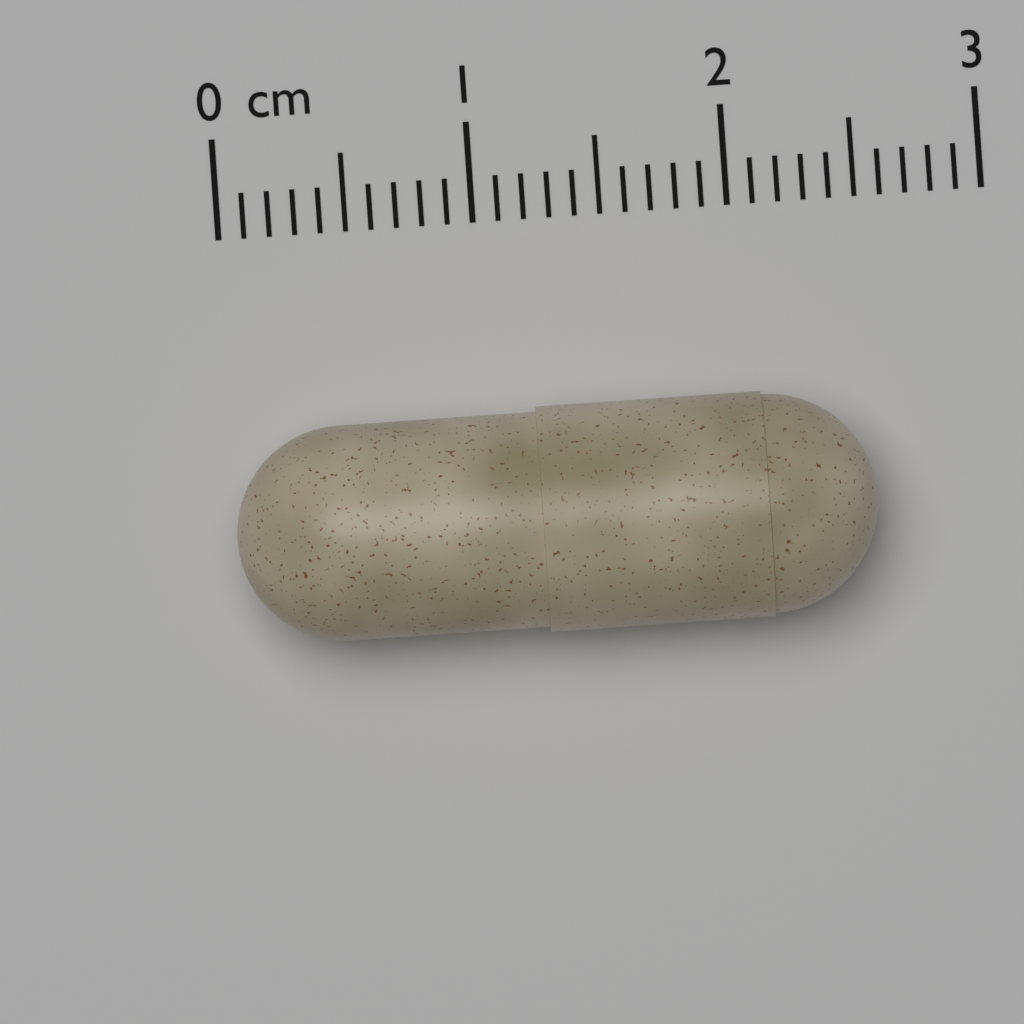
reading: 2.5 cm
